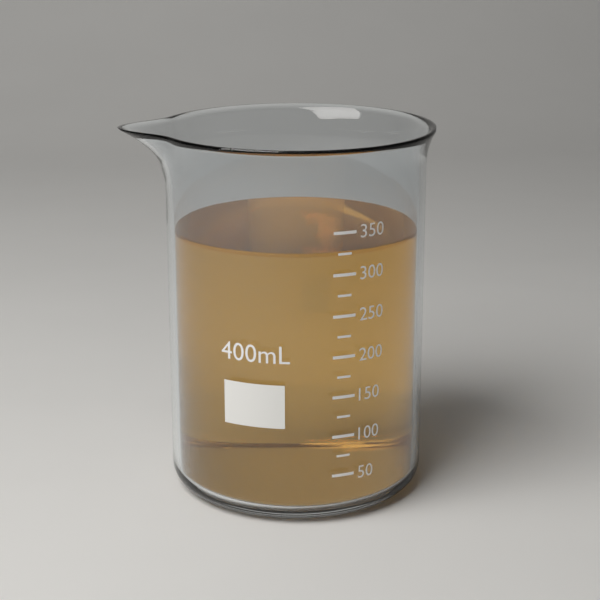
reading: 325 mL
